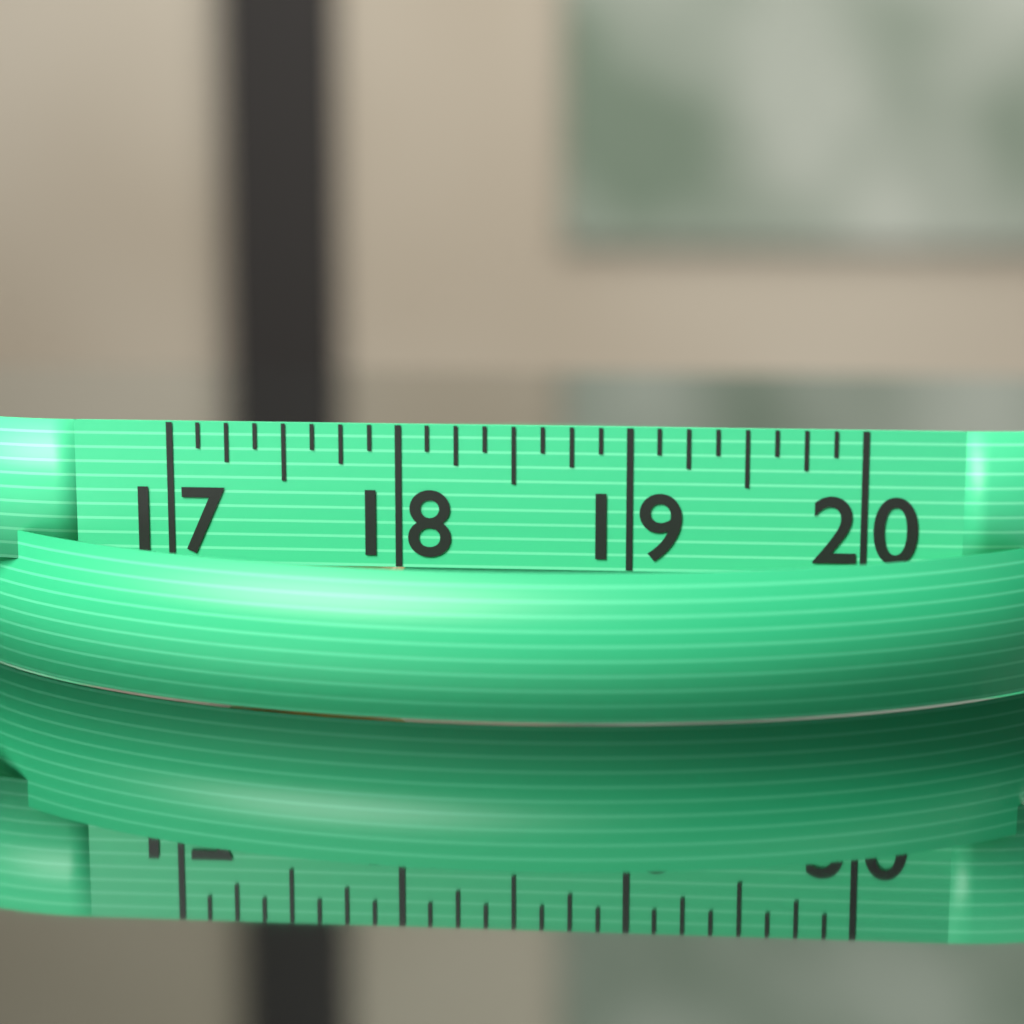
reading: 18.000 (no unit)
